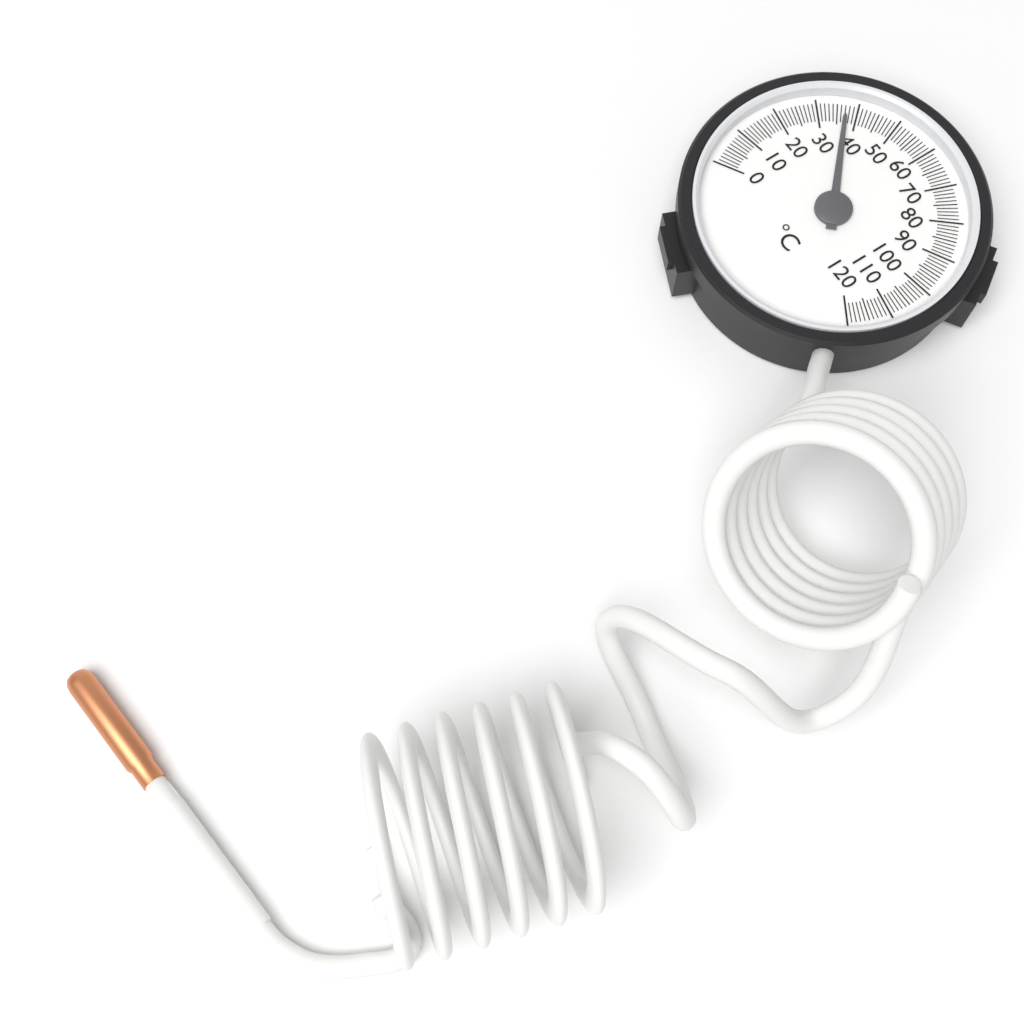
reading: 37 °C
